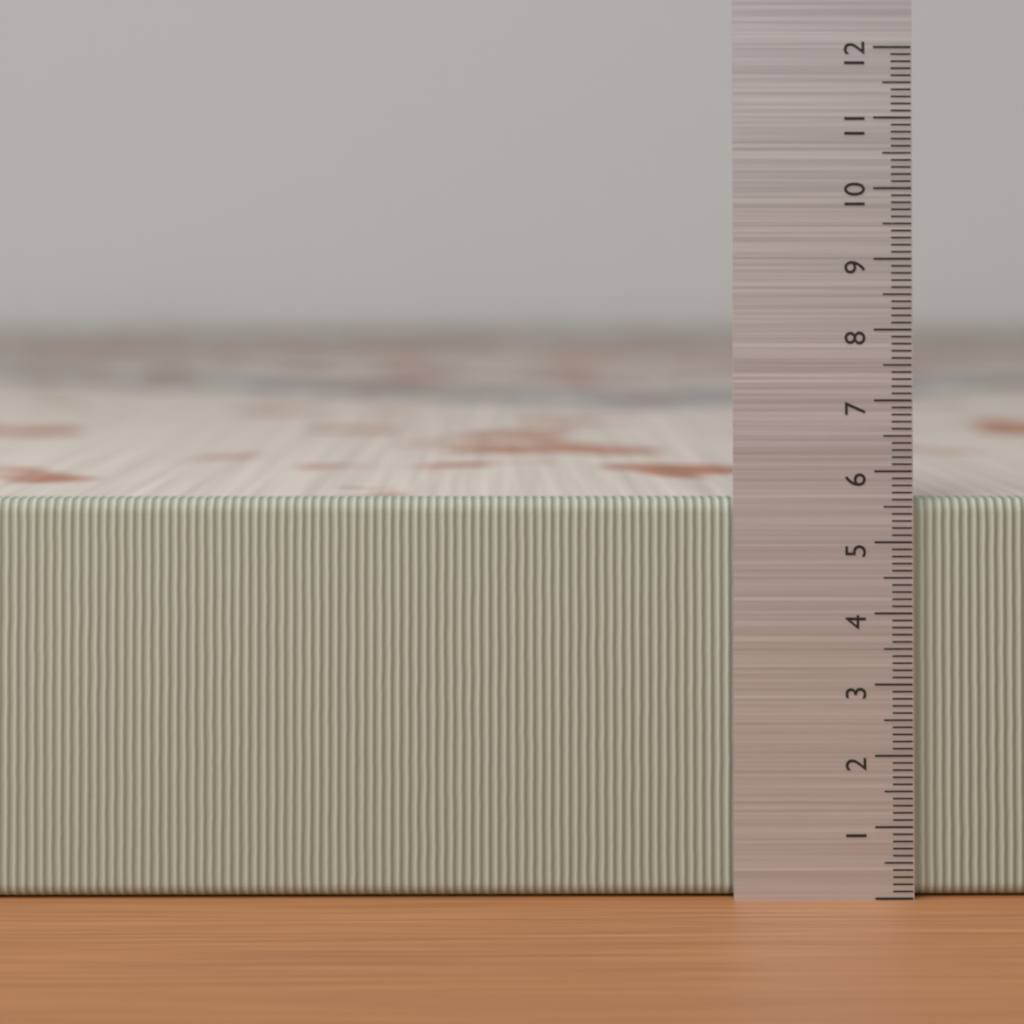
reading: 5.6 (no unit)
